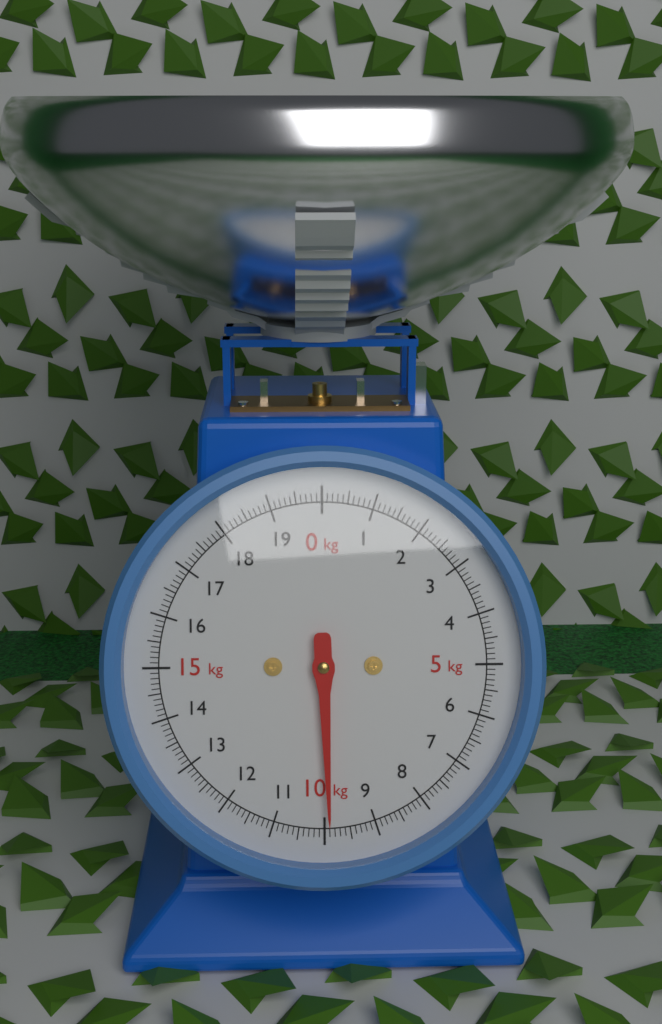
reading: 9.9 kg
